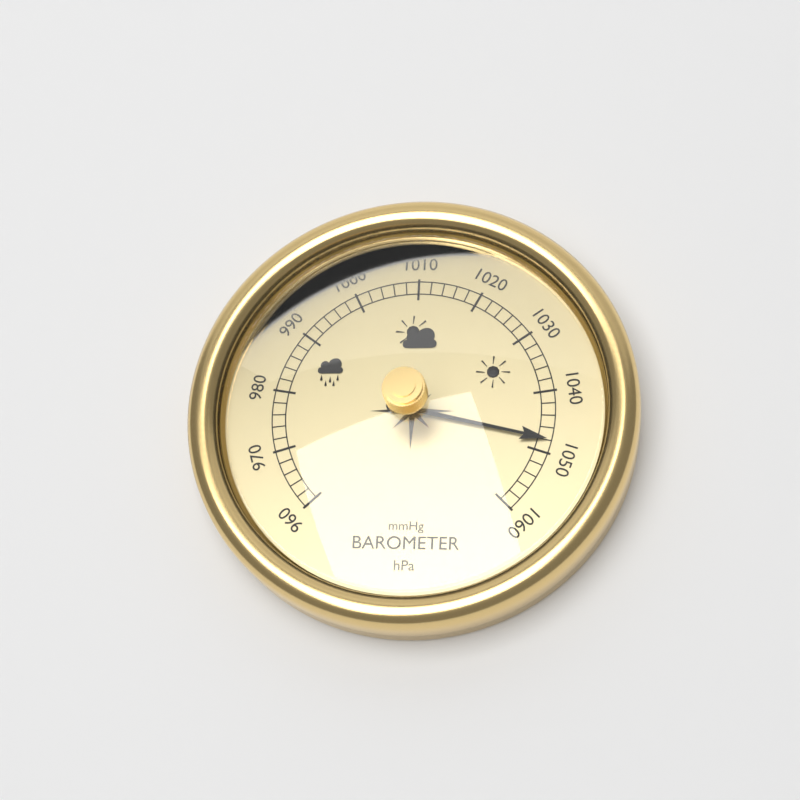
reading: 1048 hPa
